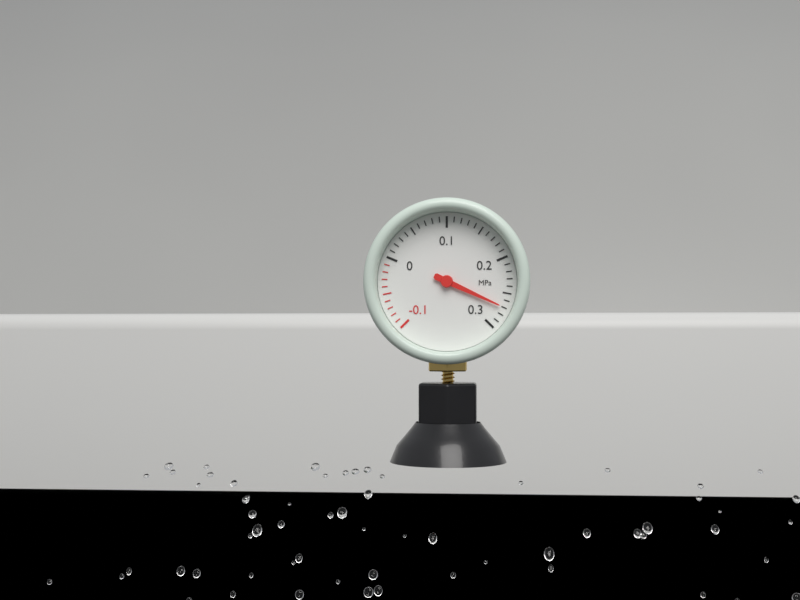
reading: 0.27 MPa
